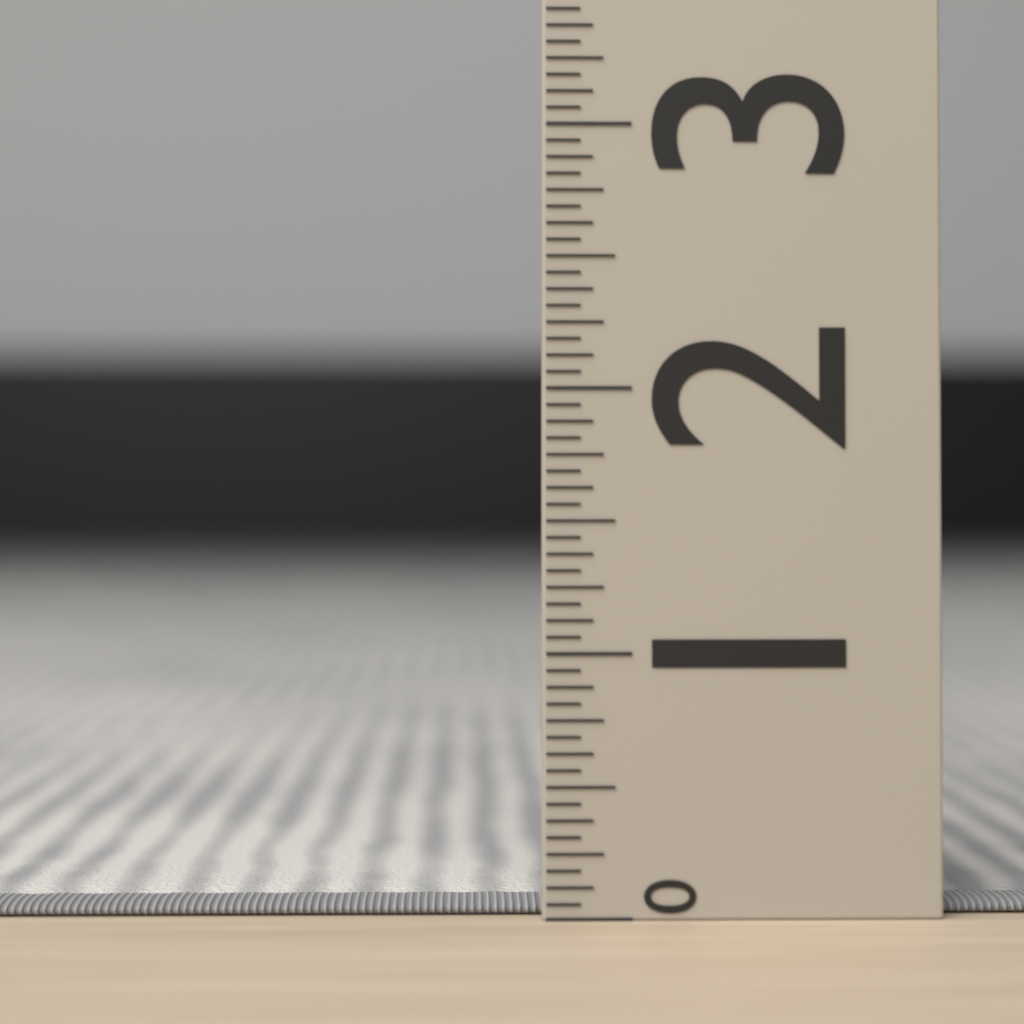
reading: 0.0625 (no unit)
